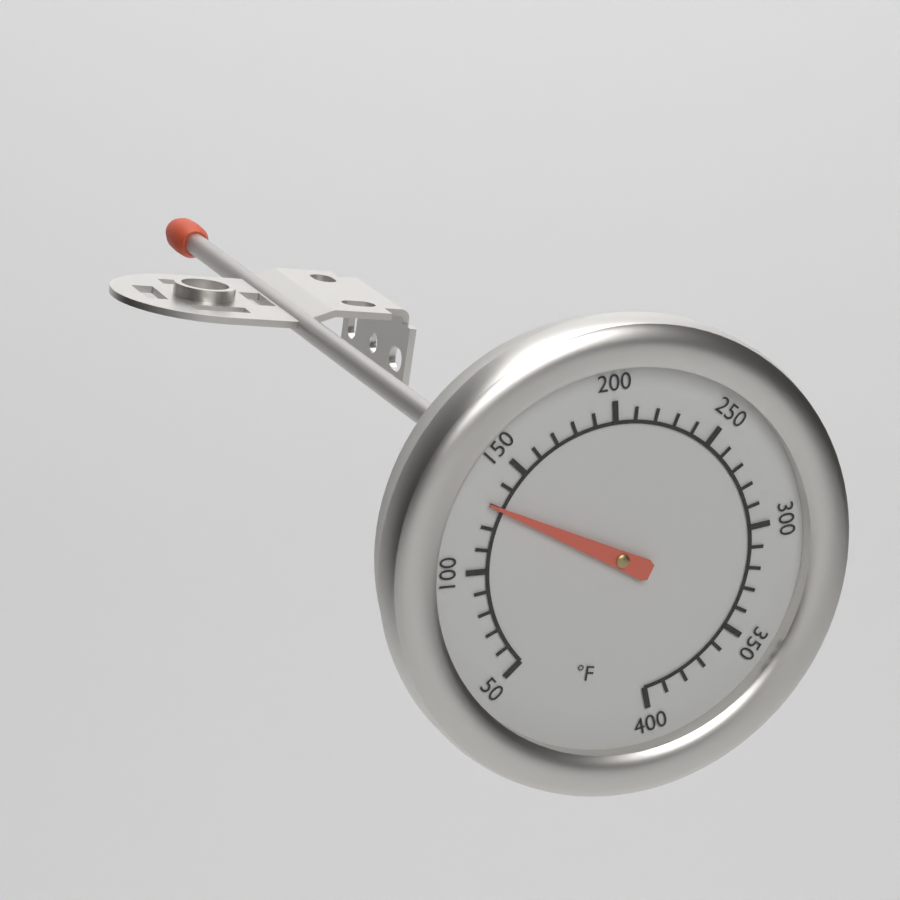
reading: 130 °F
